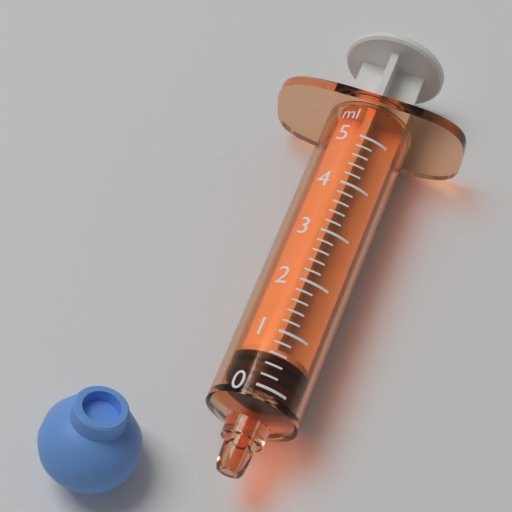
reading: 0.2 ml
